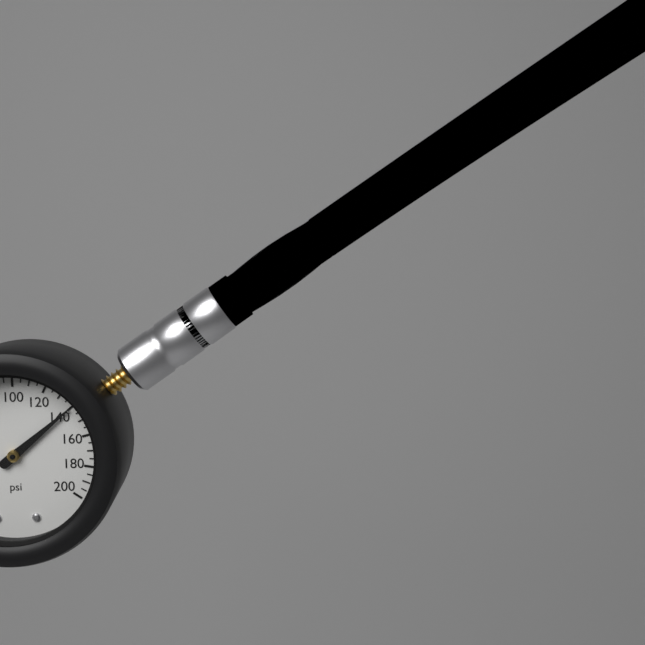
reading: 140 psi
